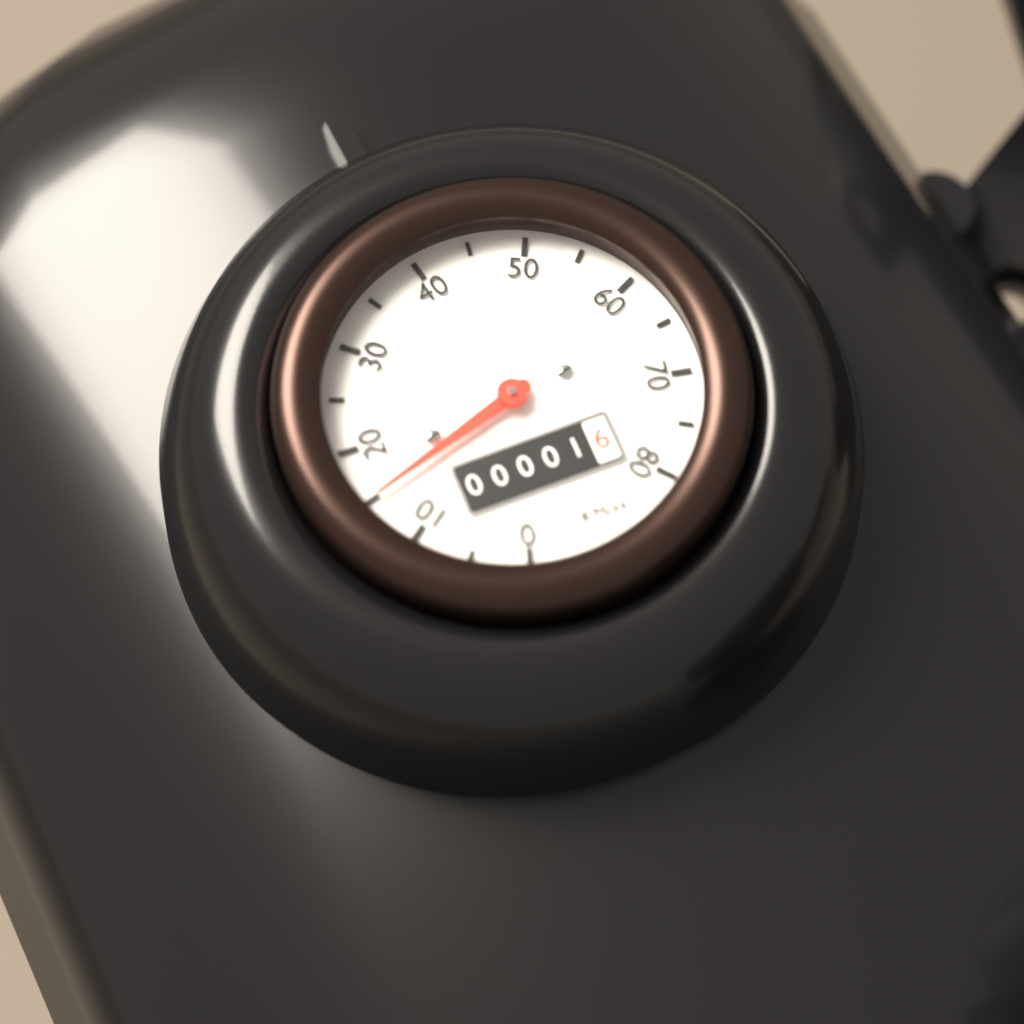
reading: 15 km/h
